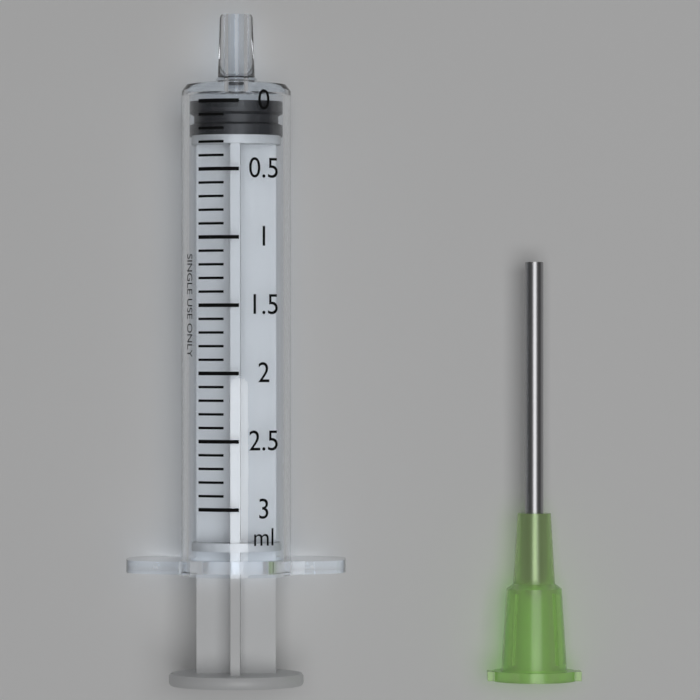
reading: 0.0 ml
